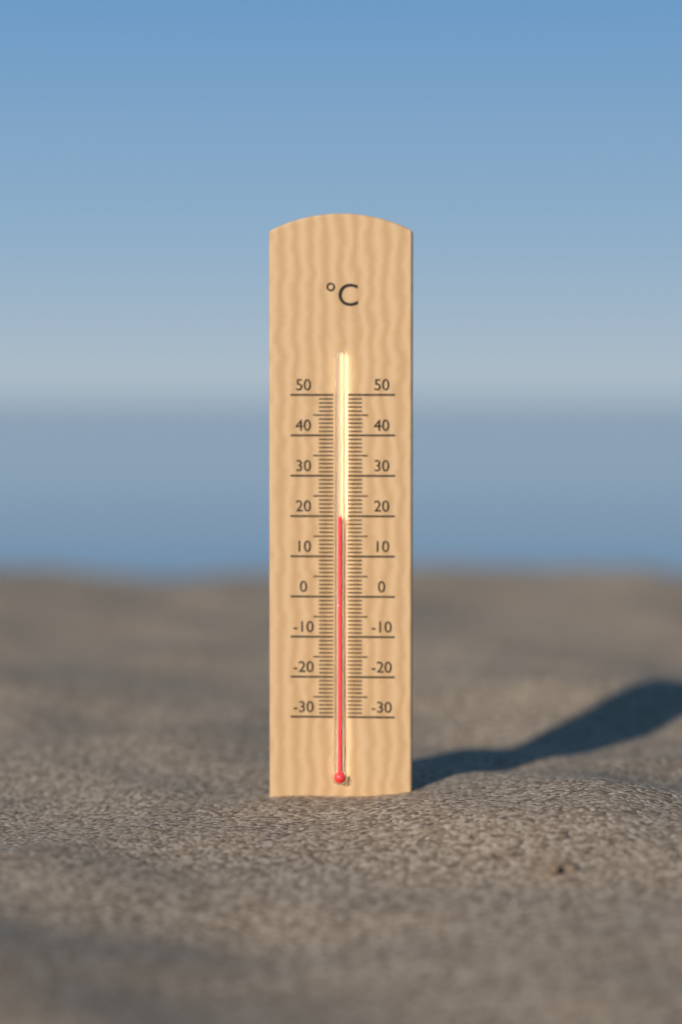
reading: 20 °C
